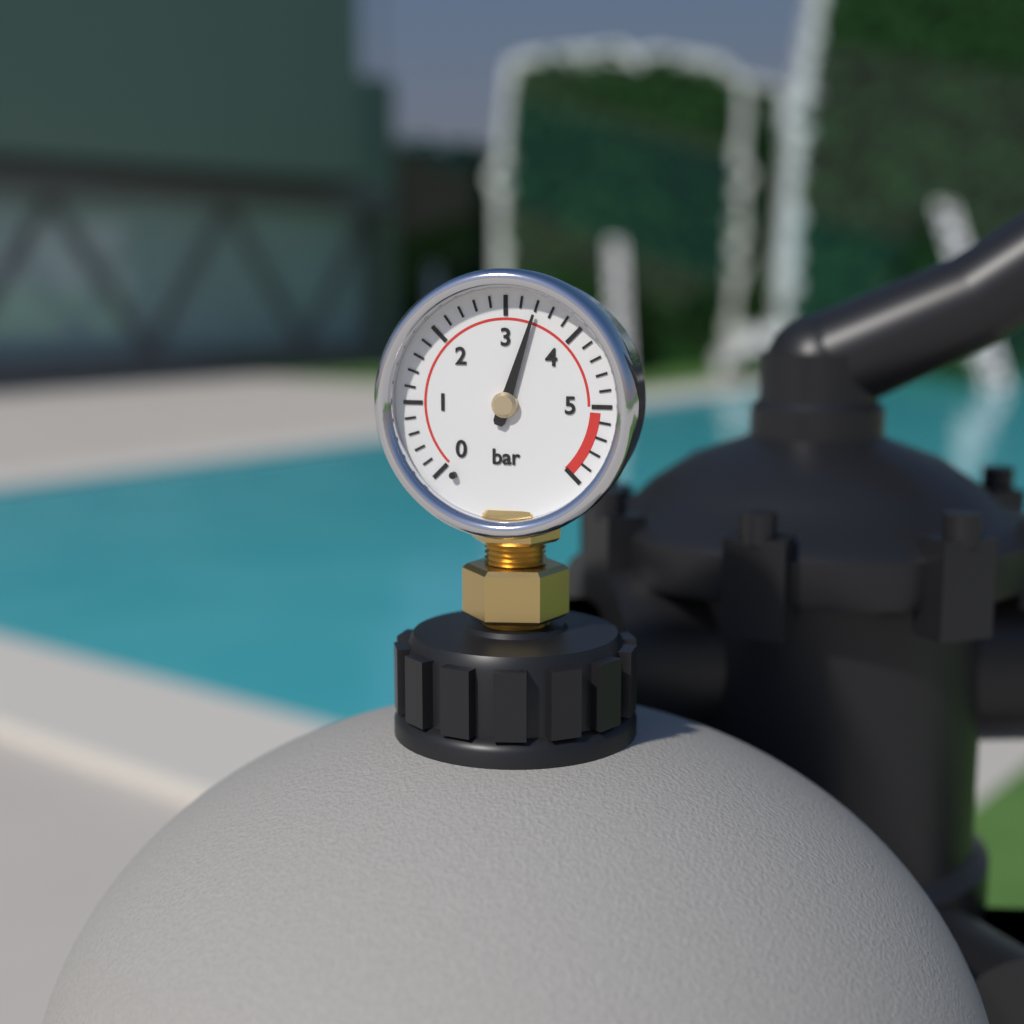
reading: 3.4 bar
